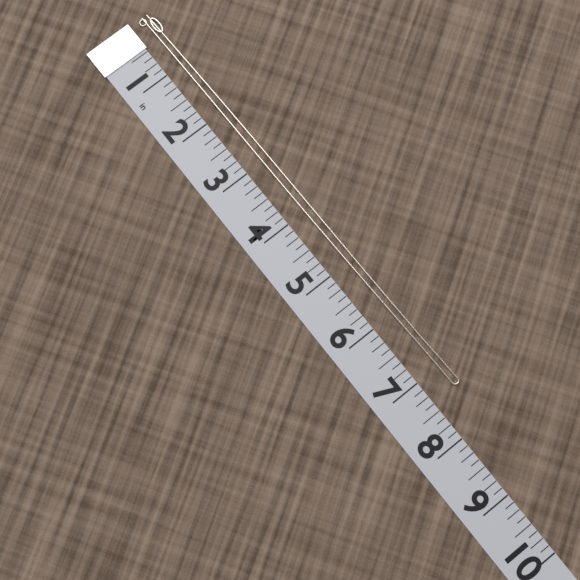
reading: 7.375 in
